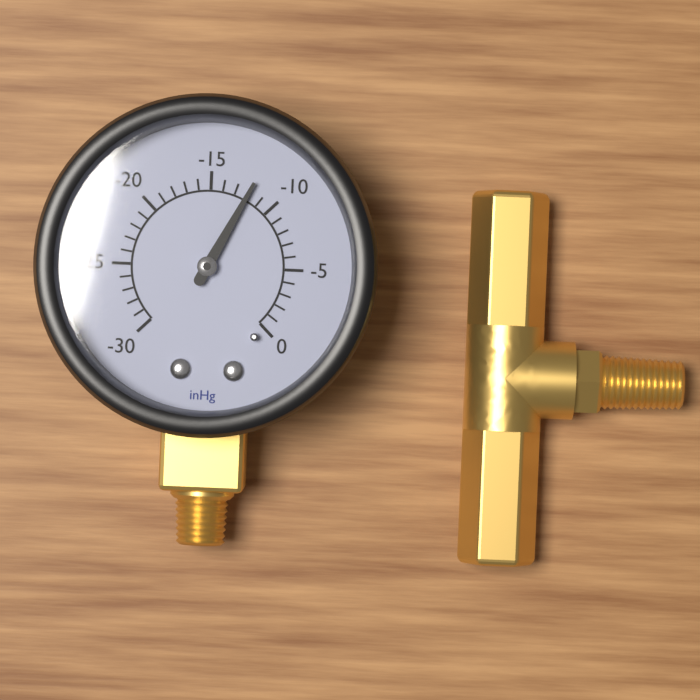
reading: -12 inHg
